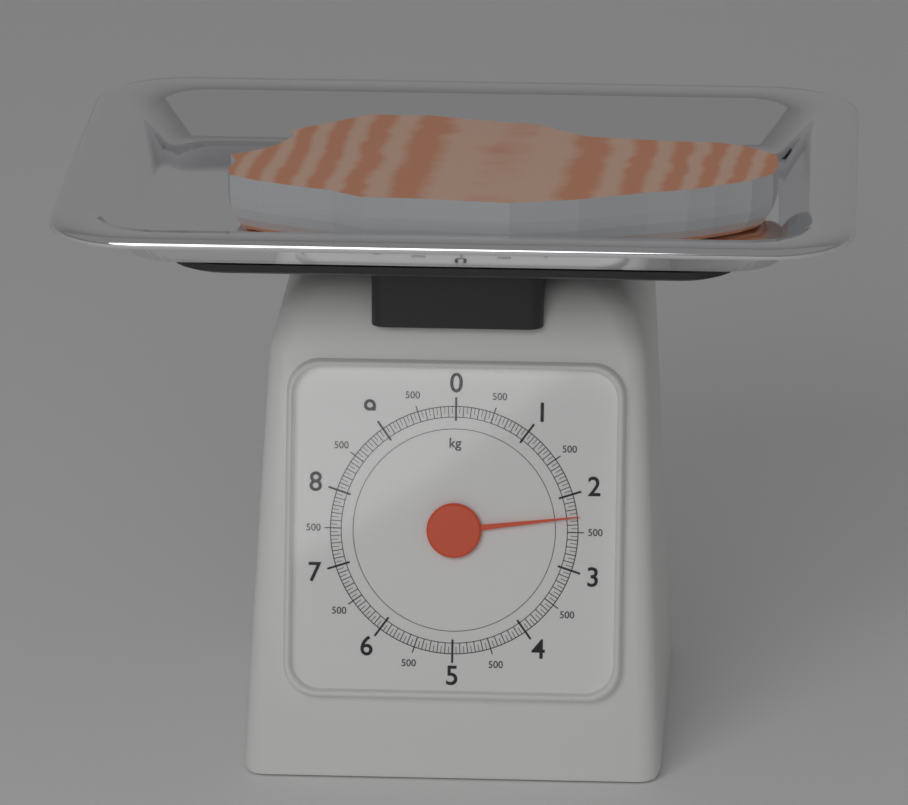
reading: 2.30 kg
